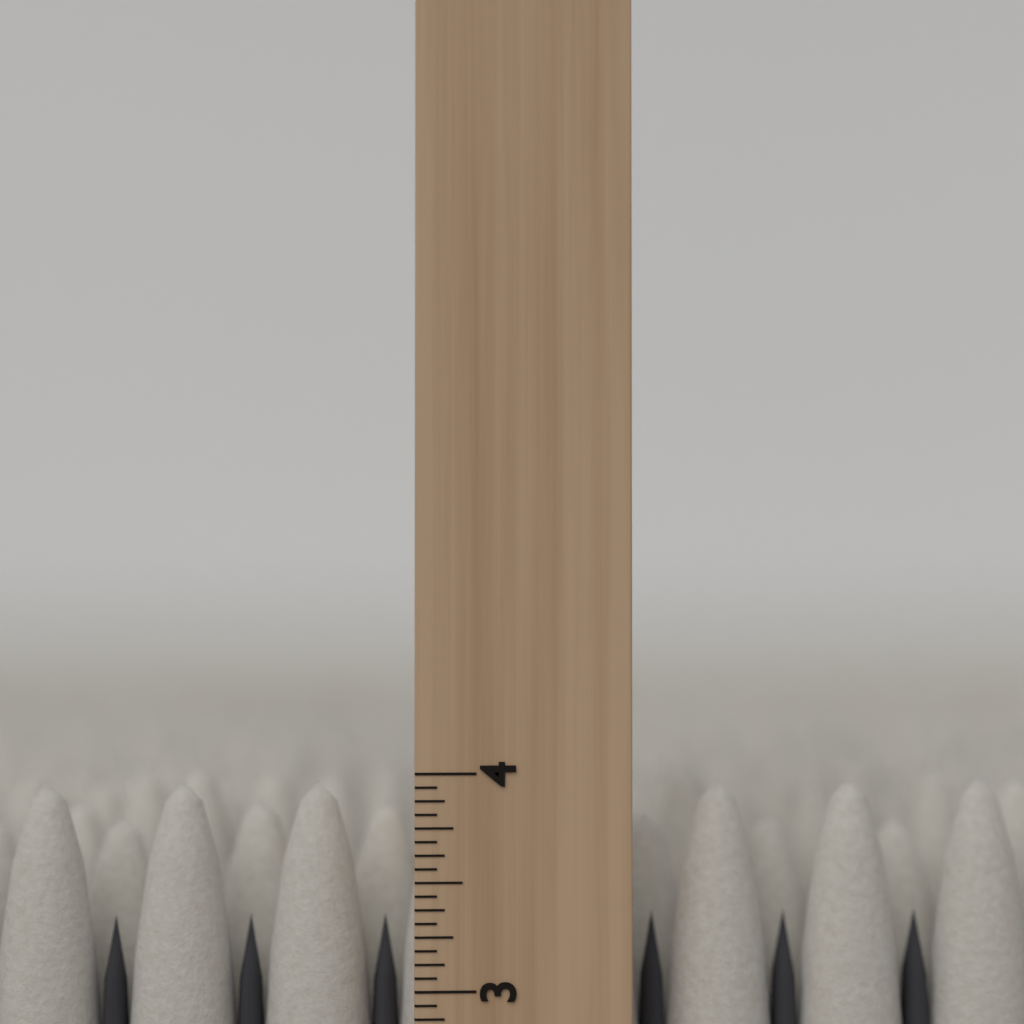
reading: 3.9375 inch
